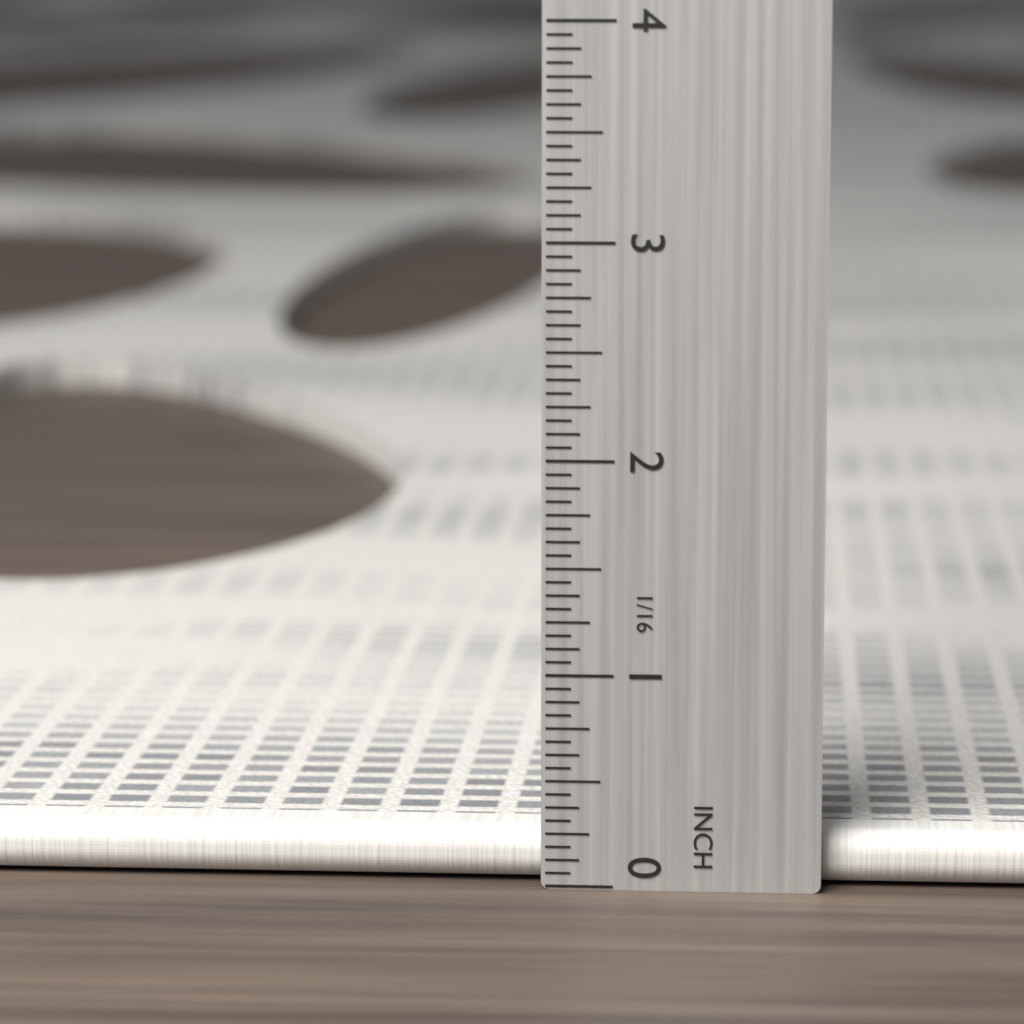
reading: 0.2500 in
